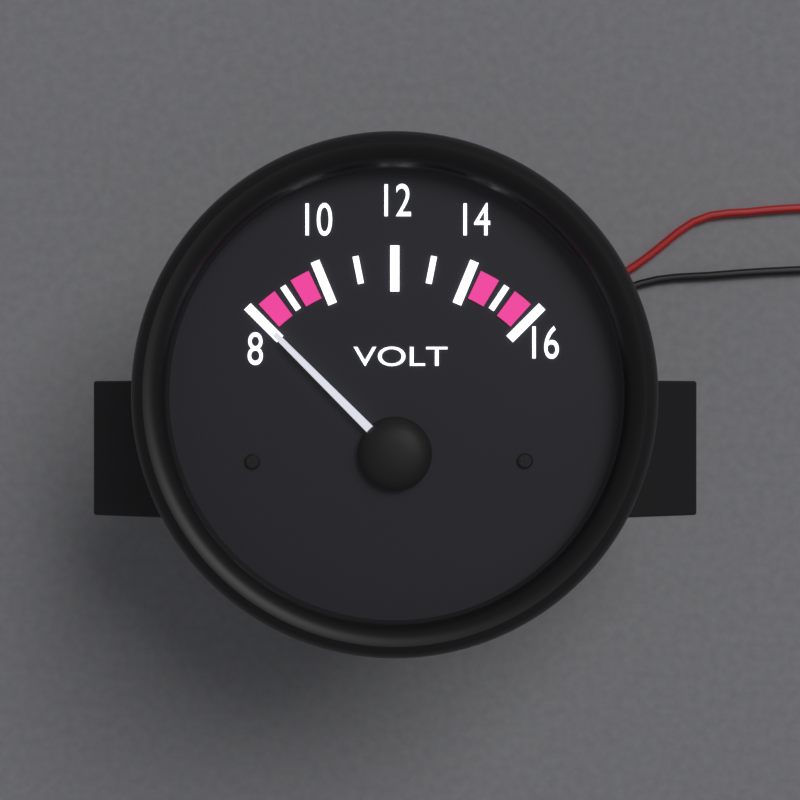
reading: 8 V
